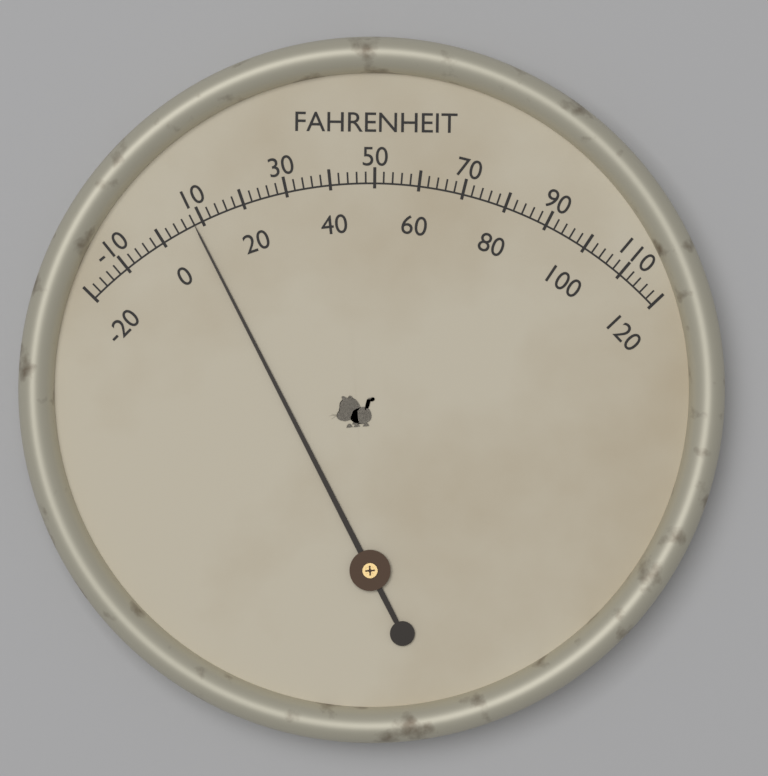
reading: 8 °F
